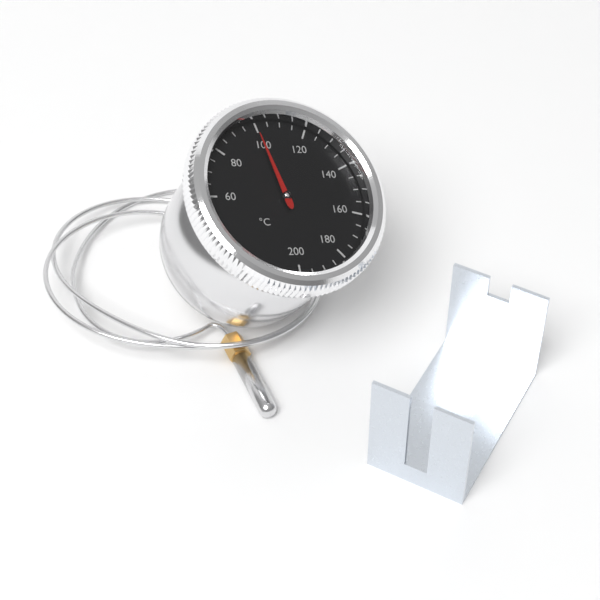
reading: 100 °C
